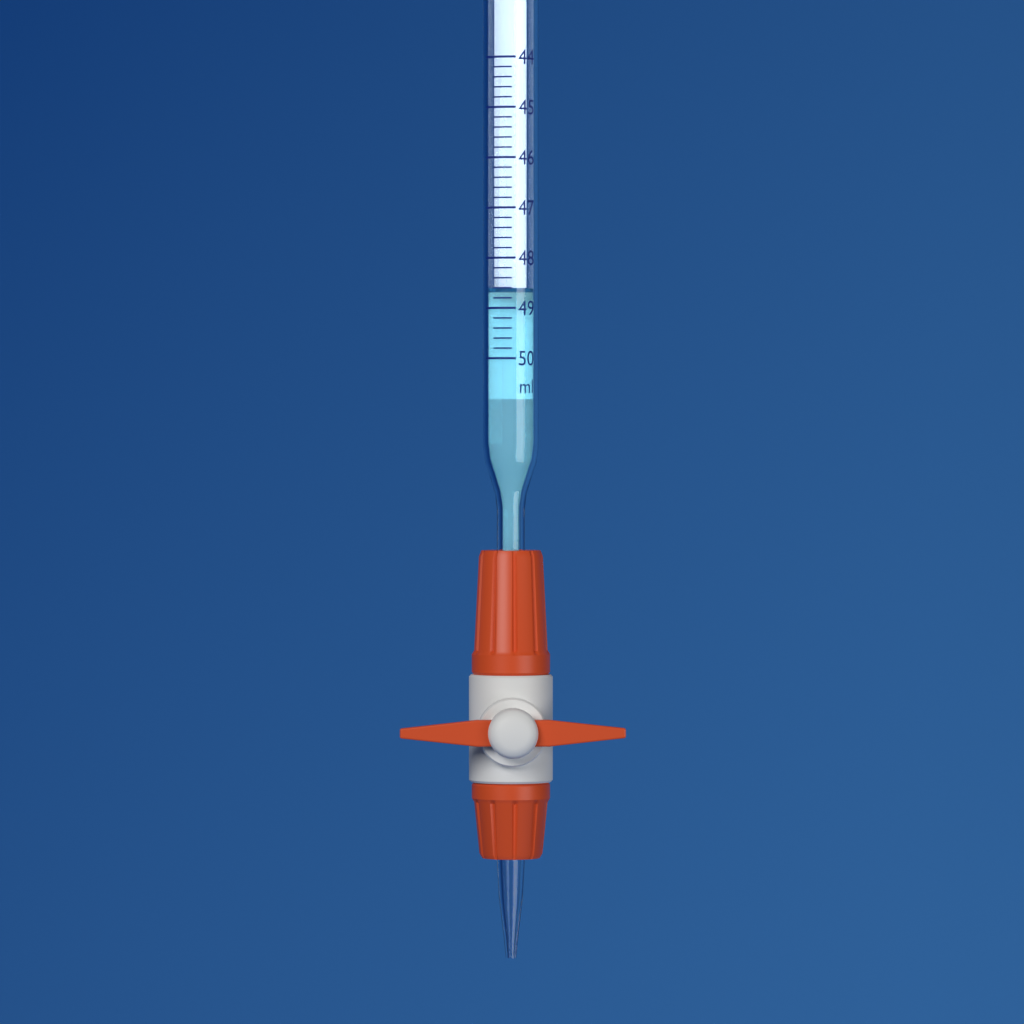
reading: 48.6 ml
